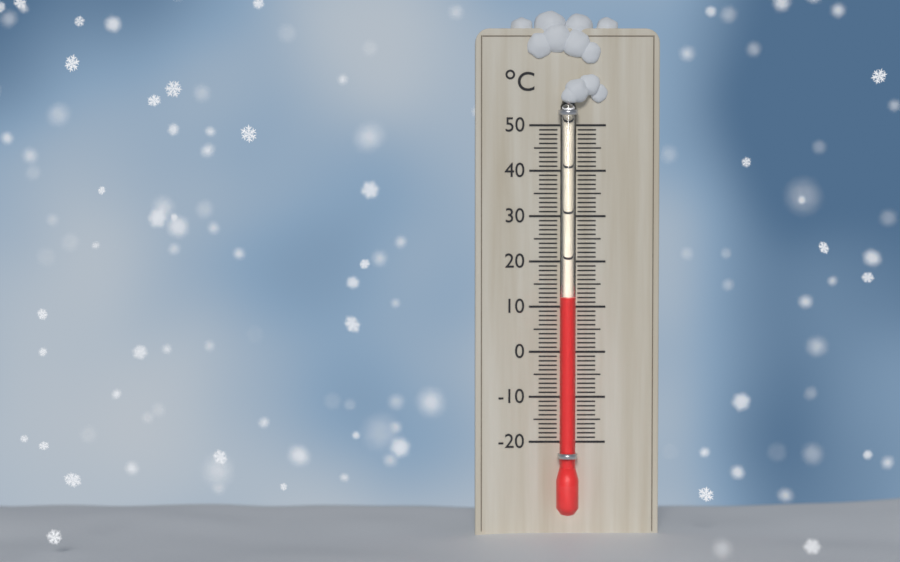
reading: 12 °C
